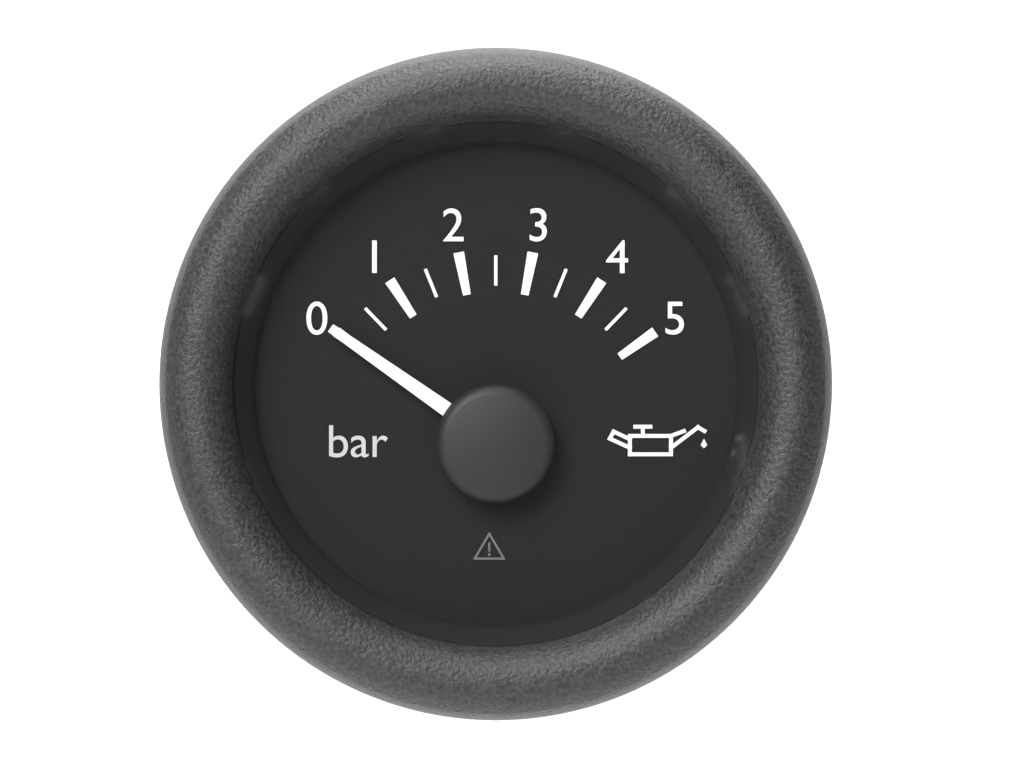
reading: 0.0 bar
